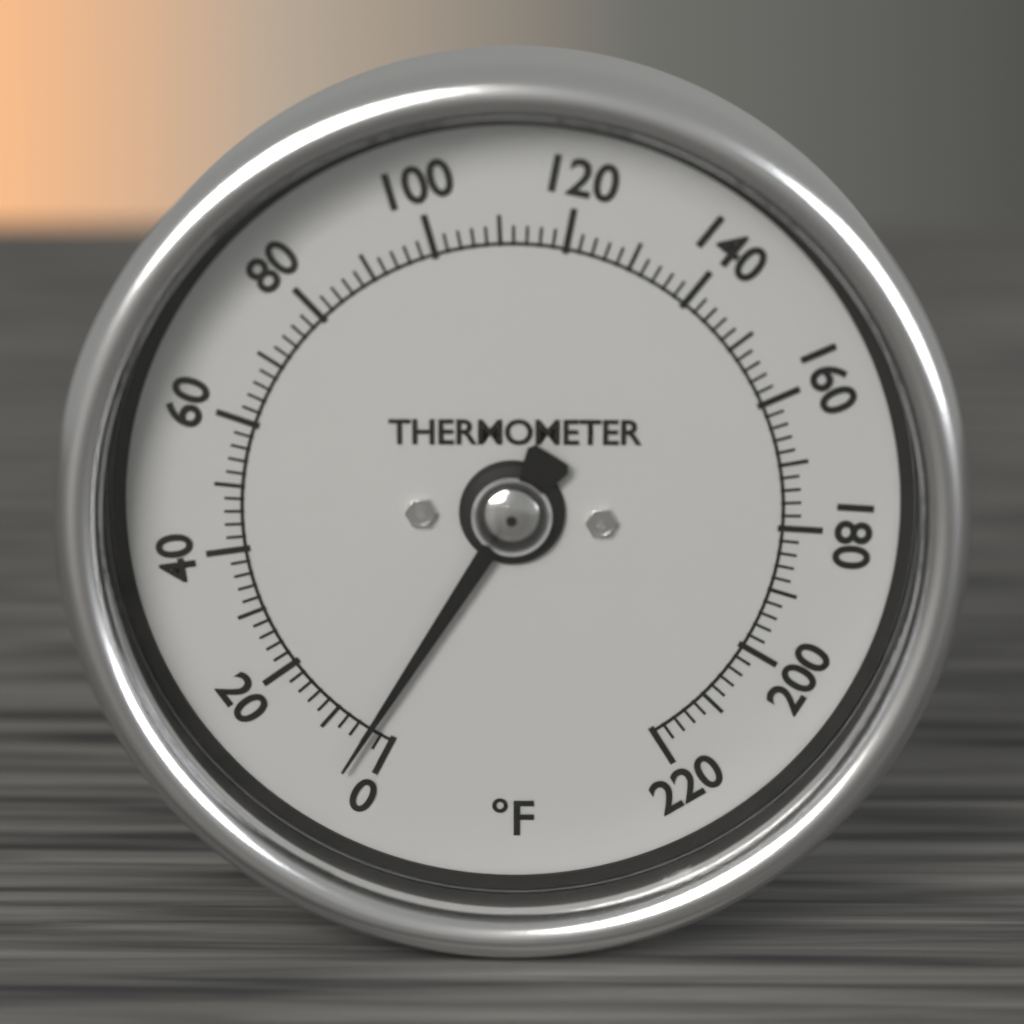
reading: 4 °F
